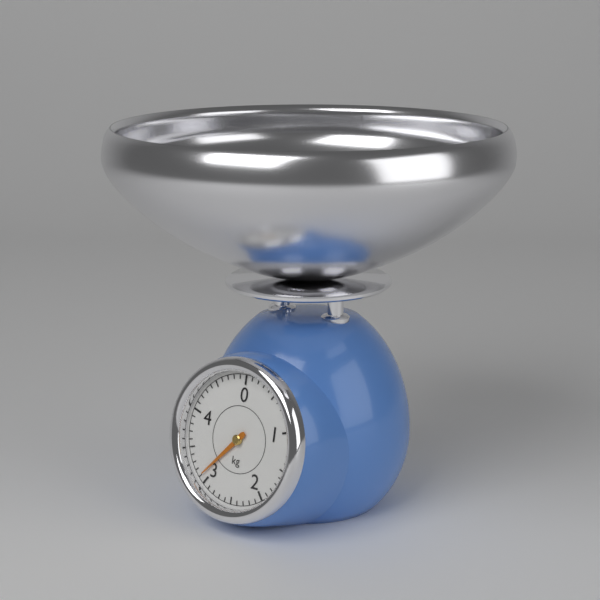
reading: 3.1 kg
